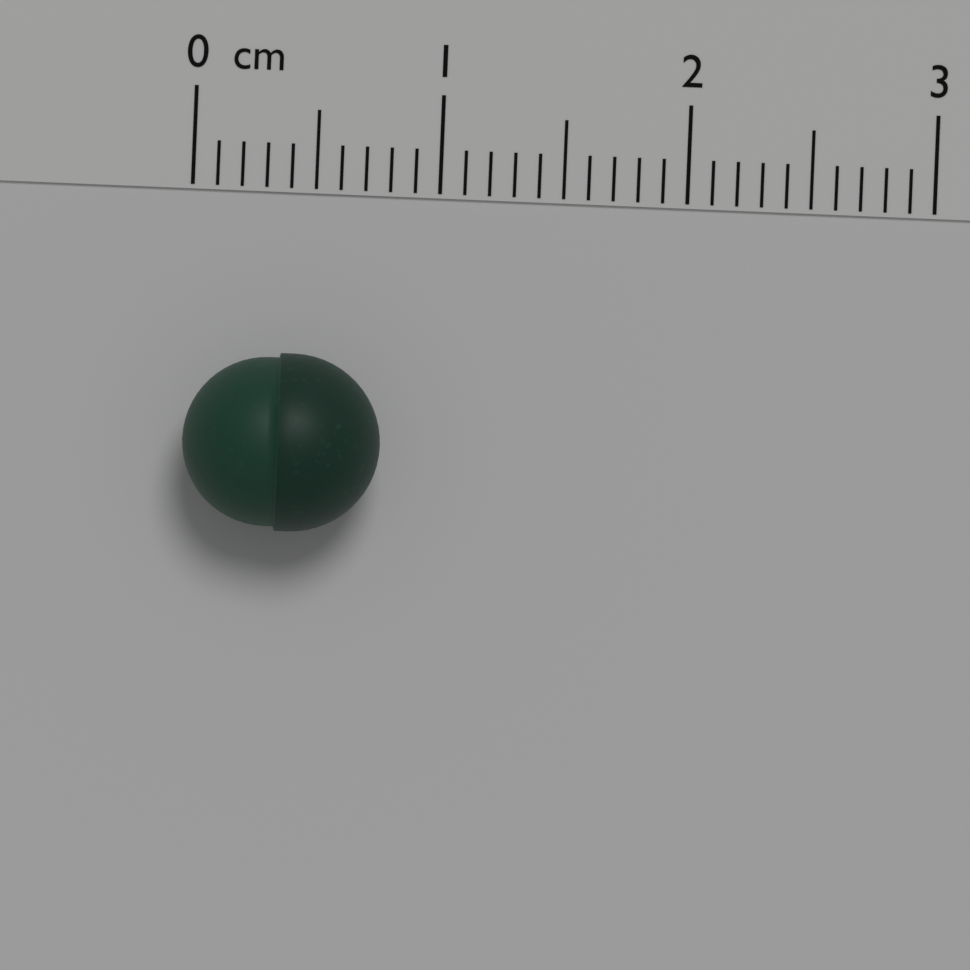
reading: 0.8 cm
